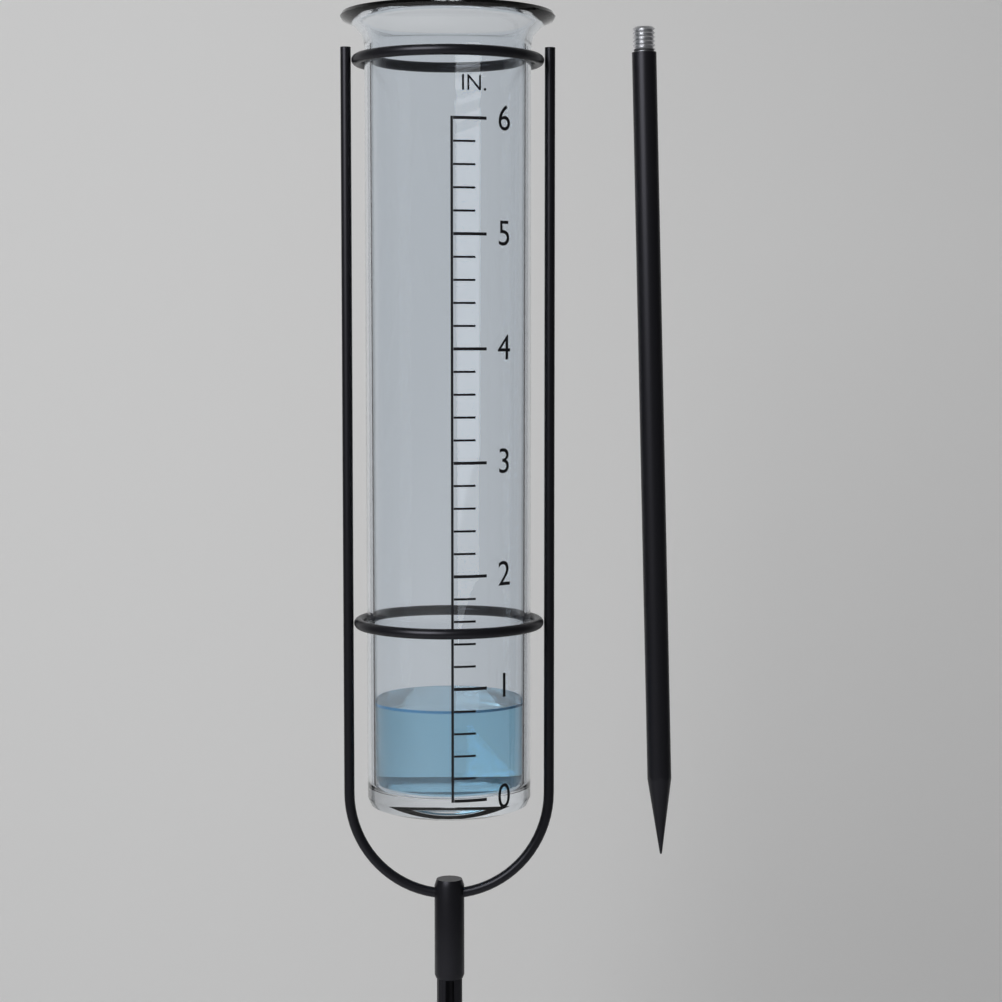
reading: 0.8 in
